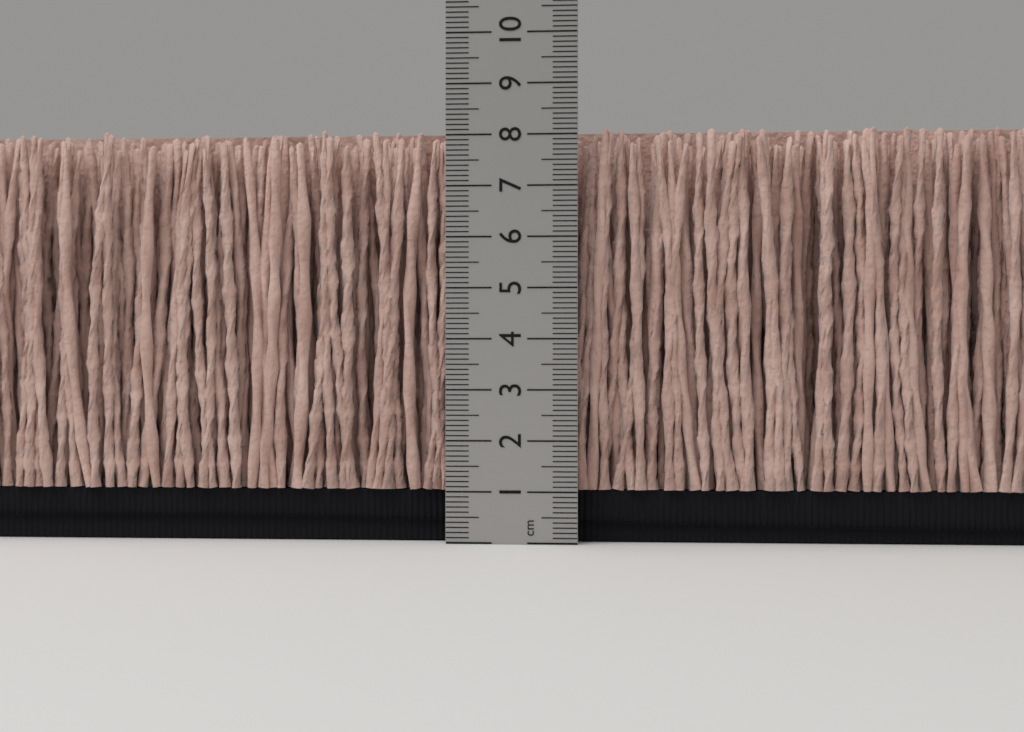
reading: 8.2 cm
